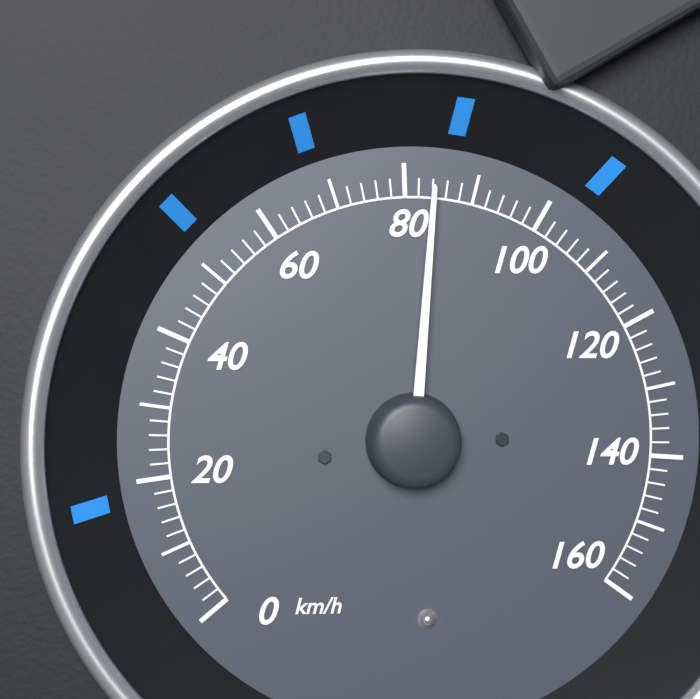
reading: 84 km/h
